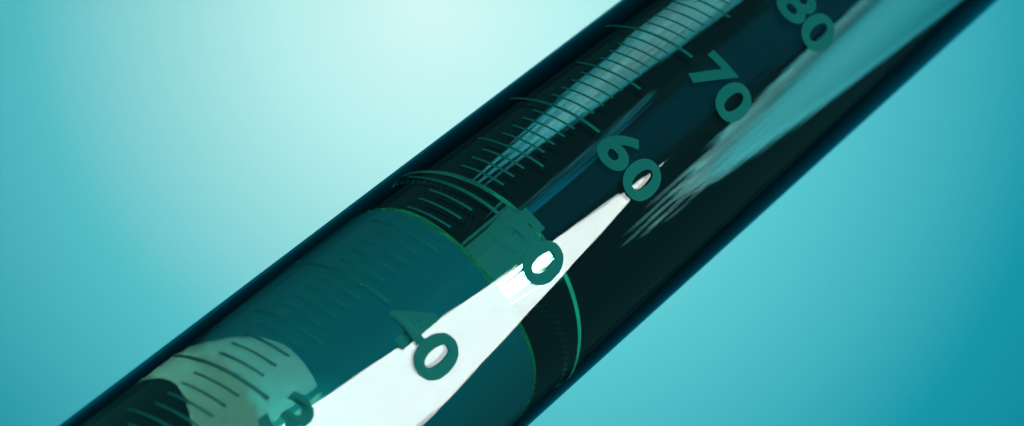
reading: 52 ml
